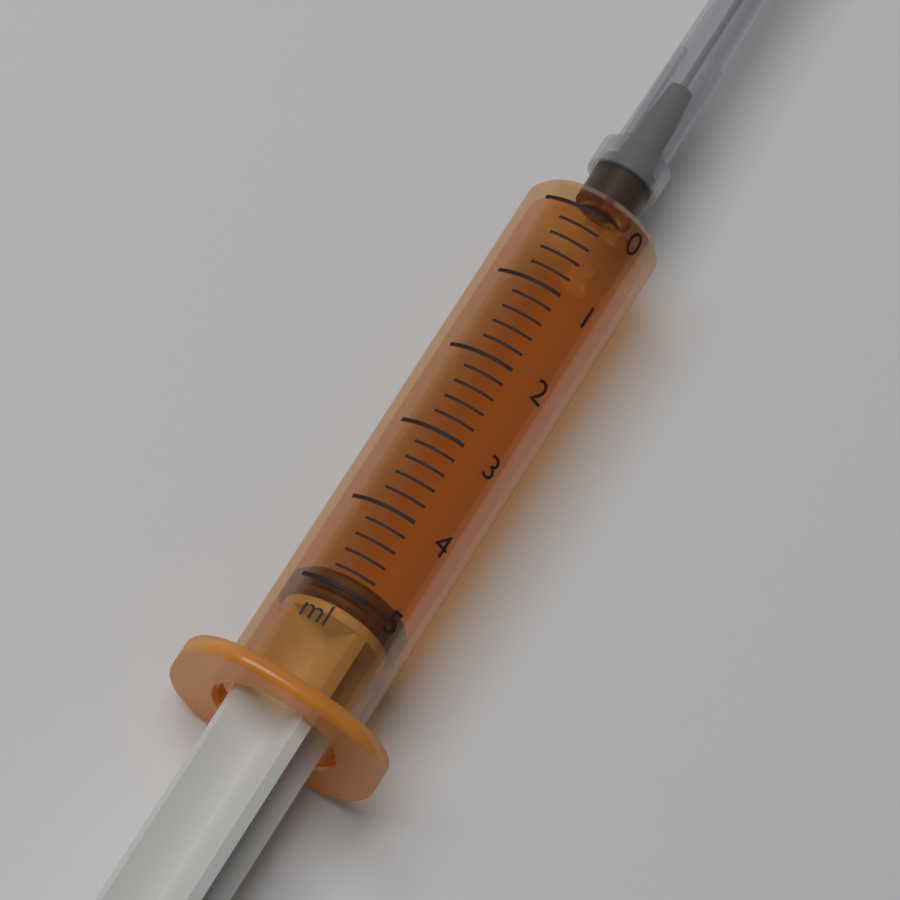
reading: 4.8 ml
